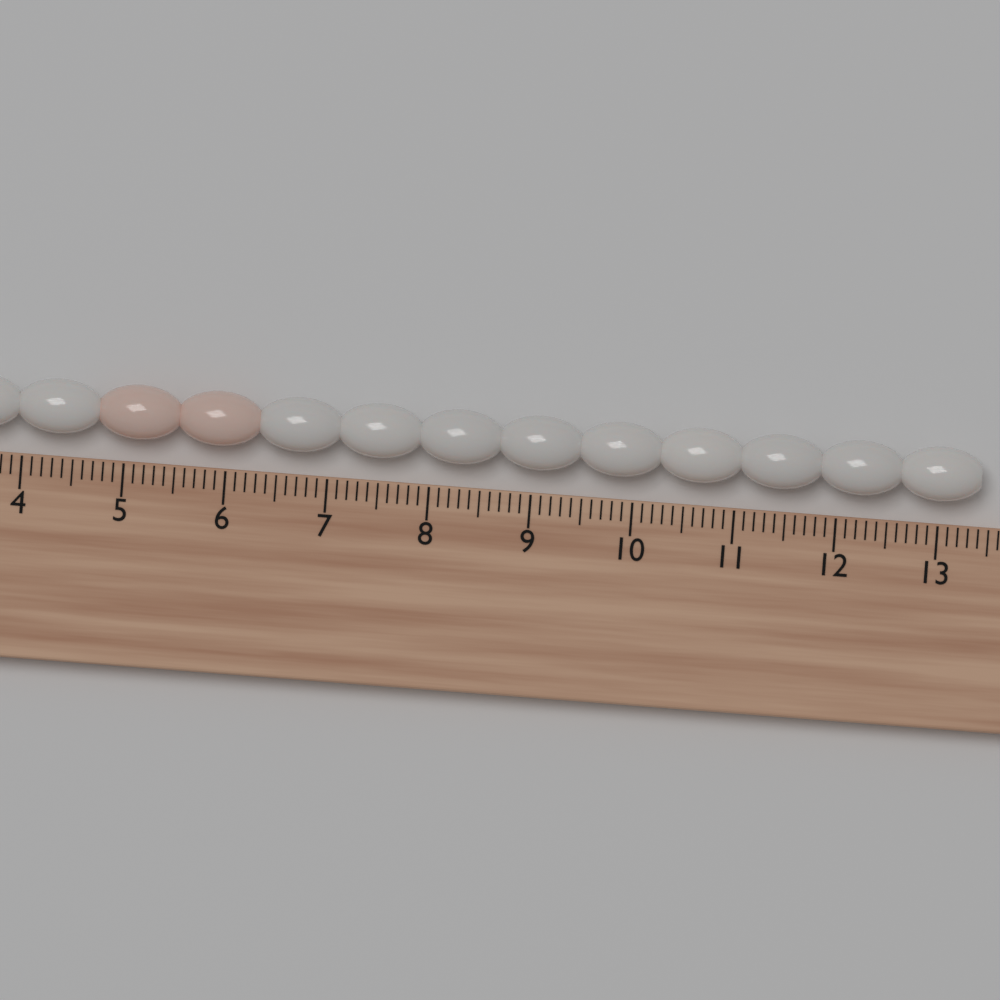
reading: 13.4 cm
